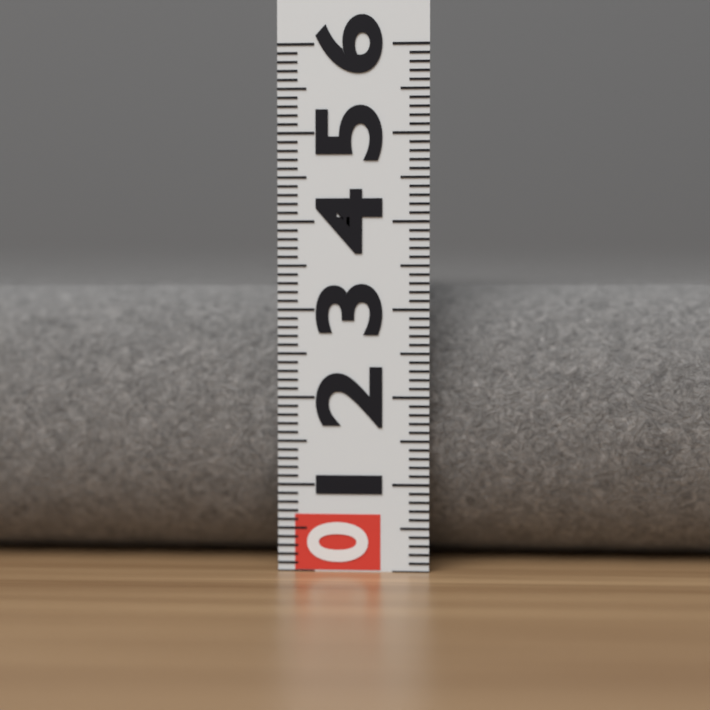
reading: 3.3 (no unit)
